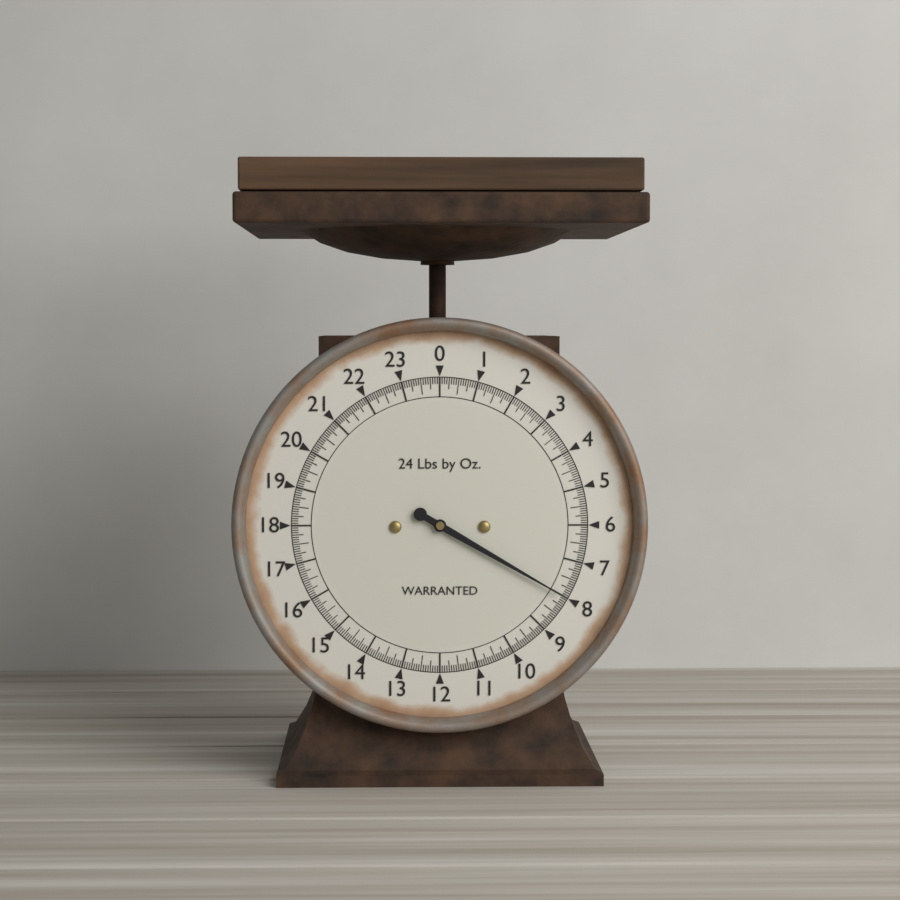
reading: 8.0000 lb
